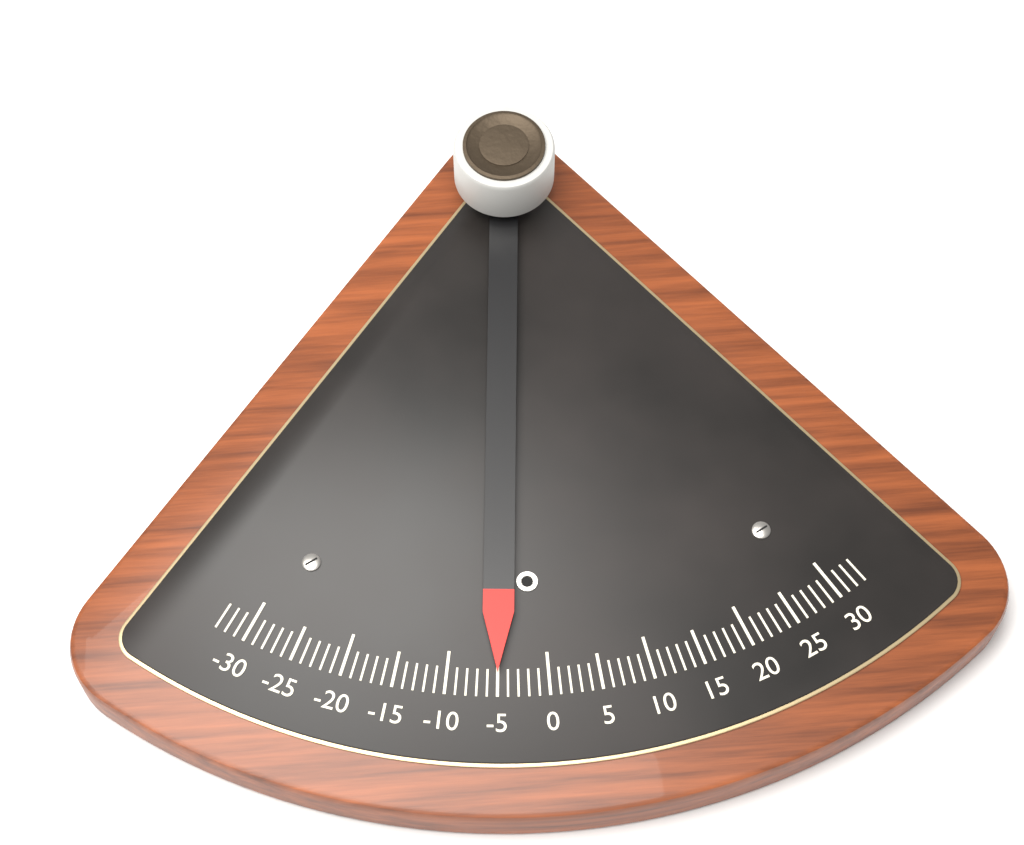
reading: -5 (no unit)
